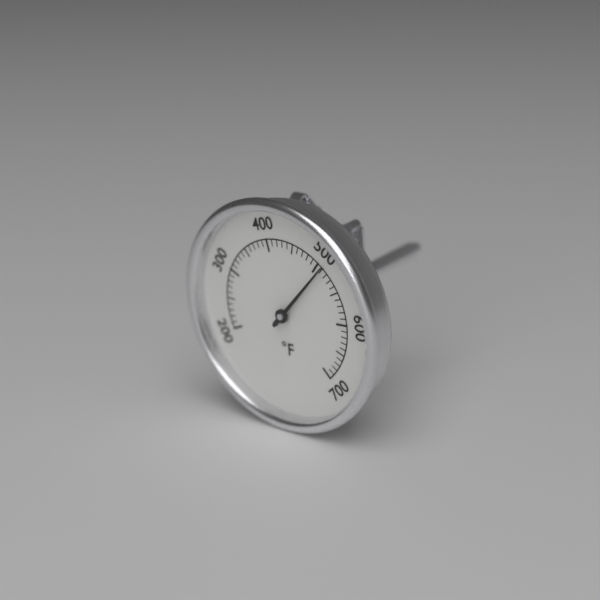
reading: 510 °F
